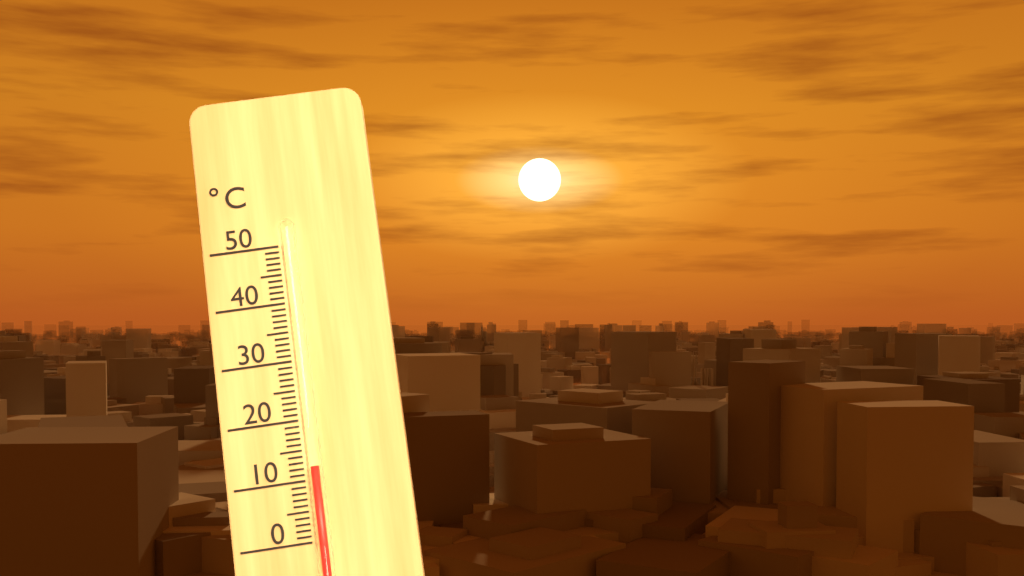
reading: 12 °C
